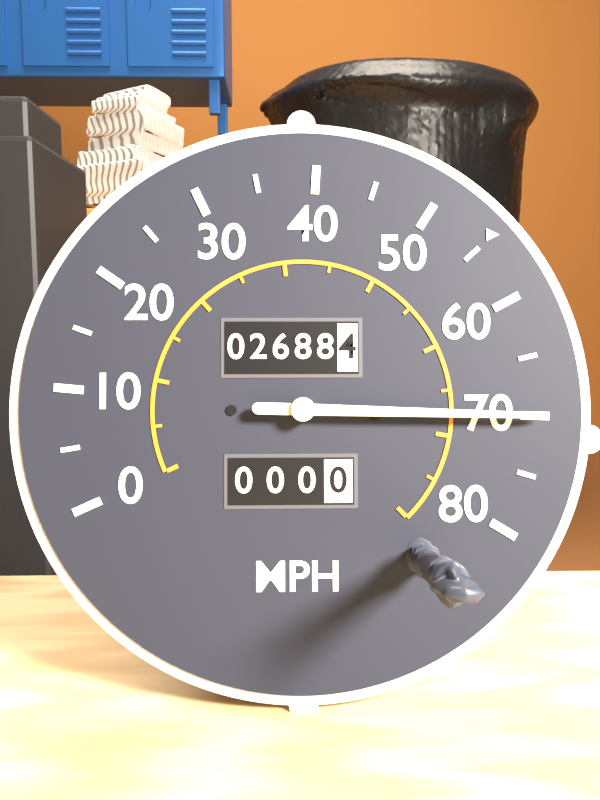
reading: 70 MPH
